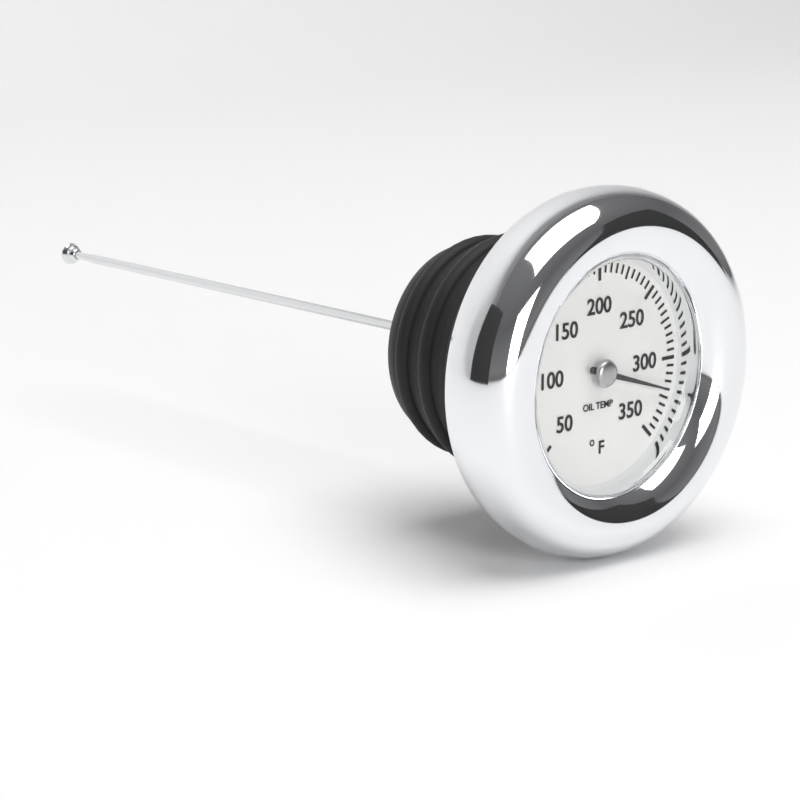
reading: 320 °F
